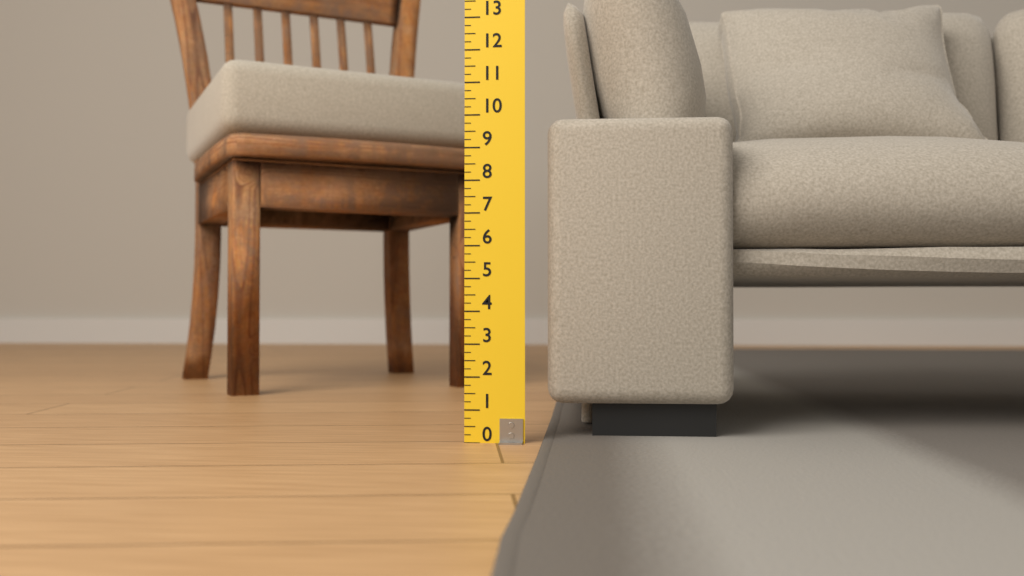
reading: 10.00 (no unit)
